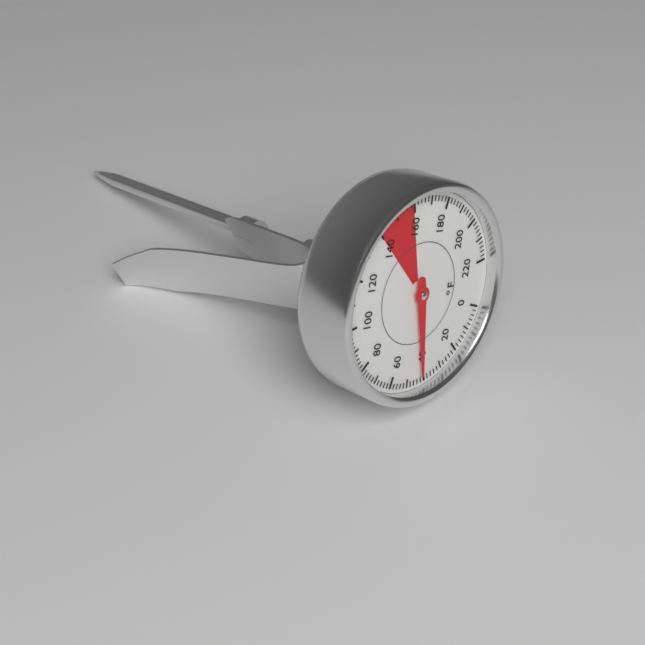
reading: 42 °F
